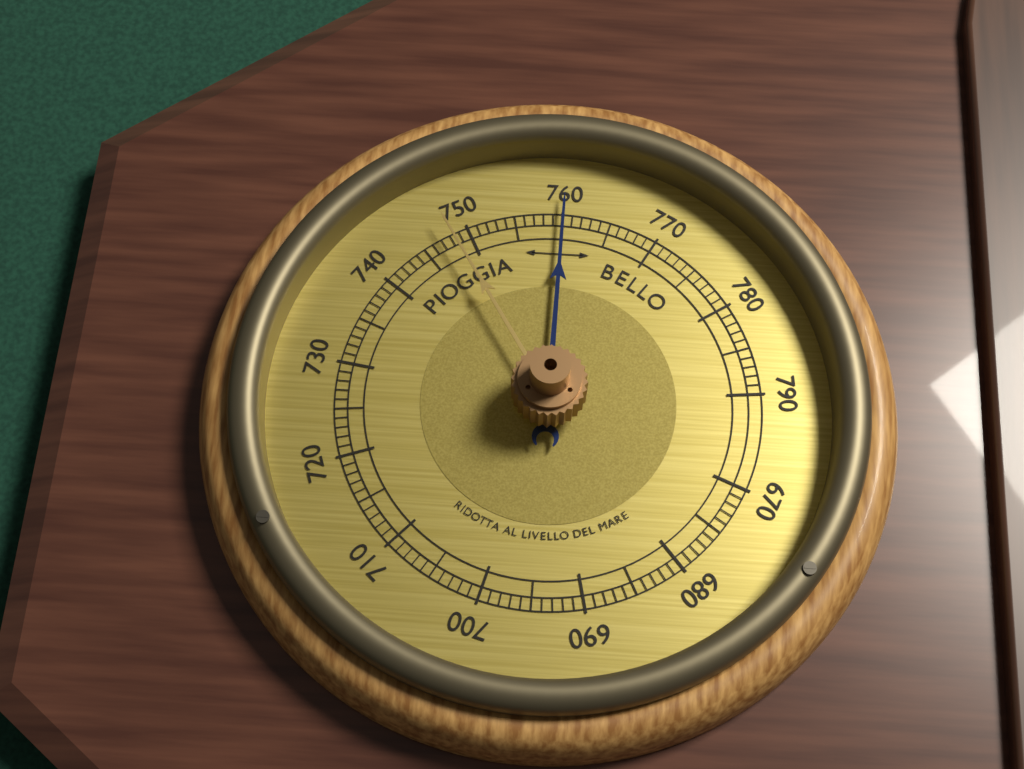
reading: 760 (no unit)
